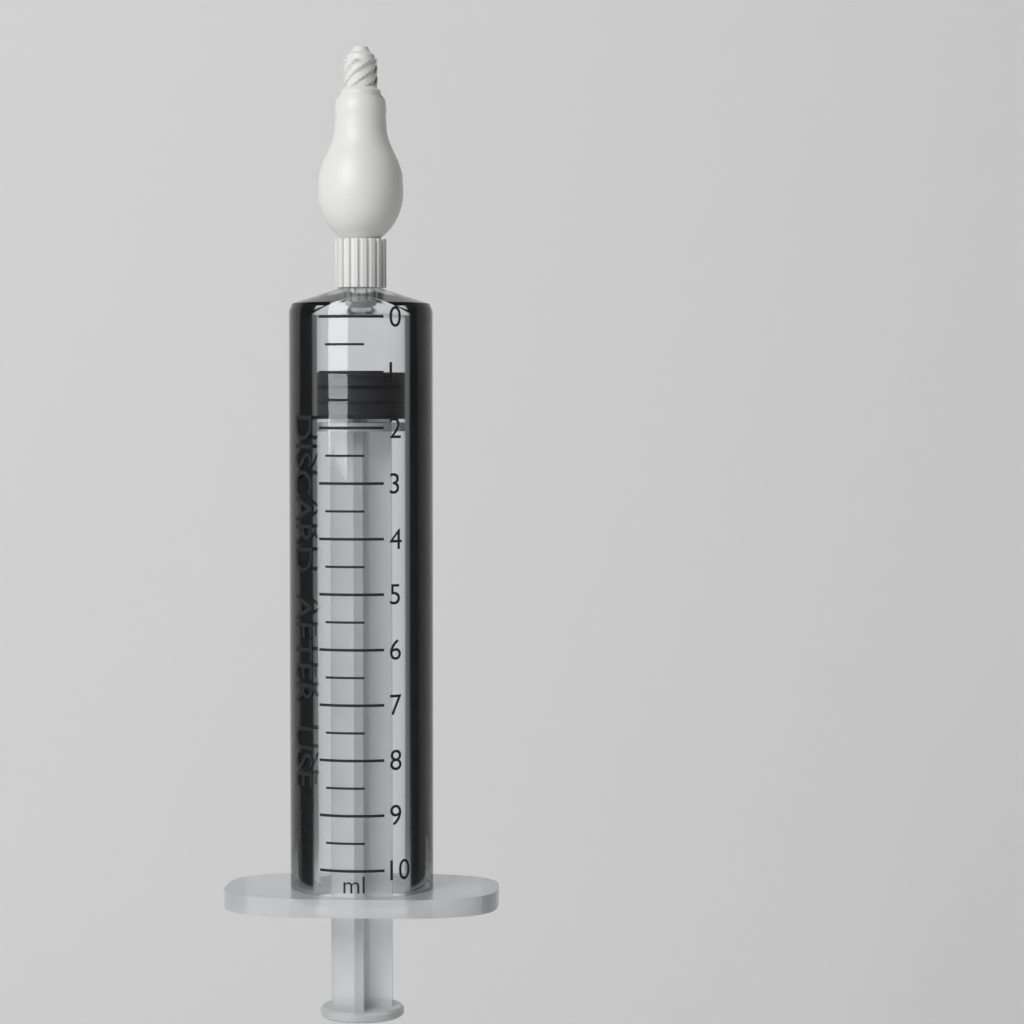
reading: 1.0 ml
